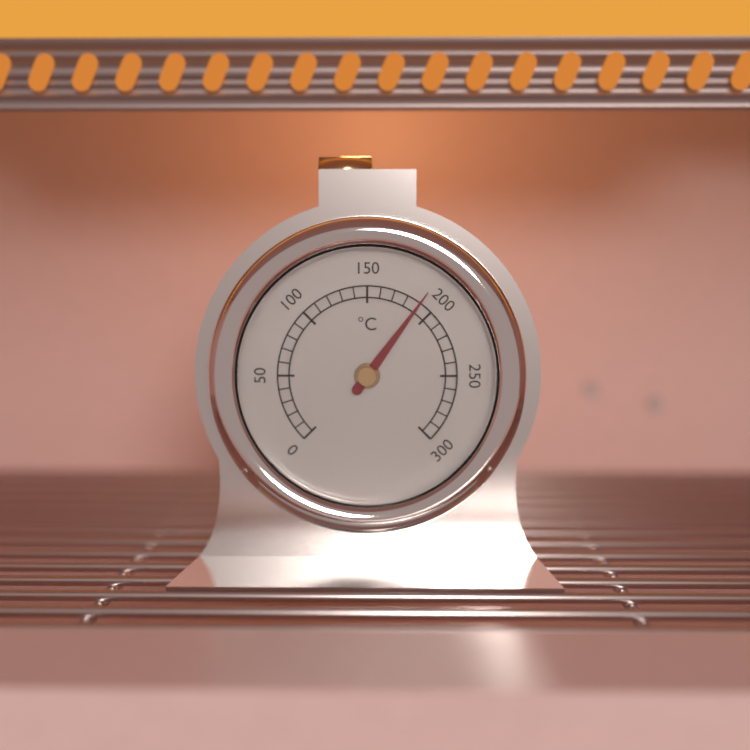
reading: 190 °C
